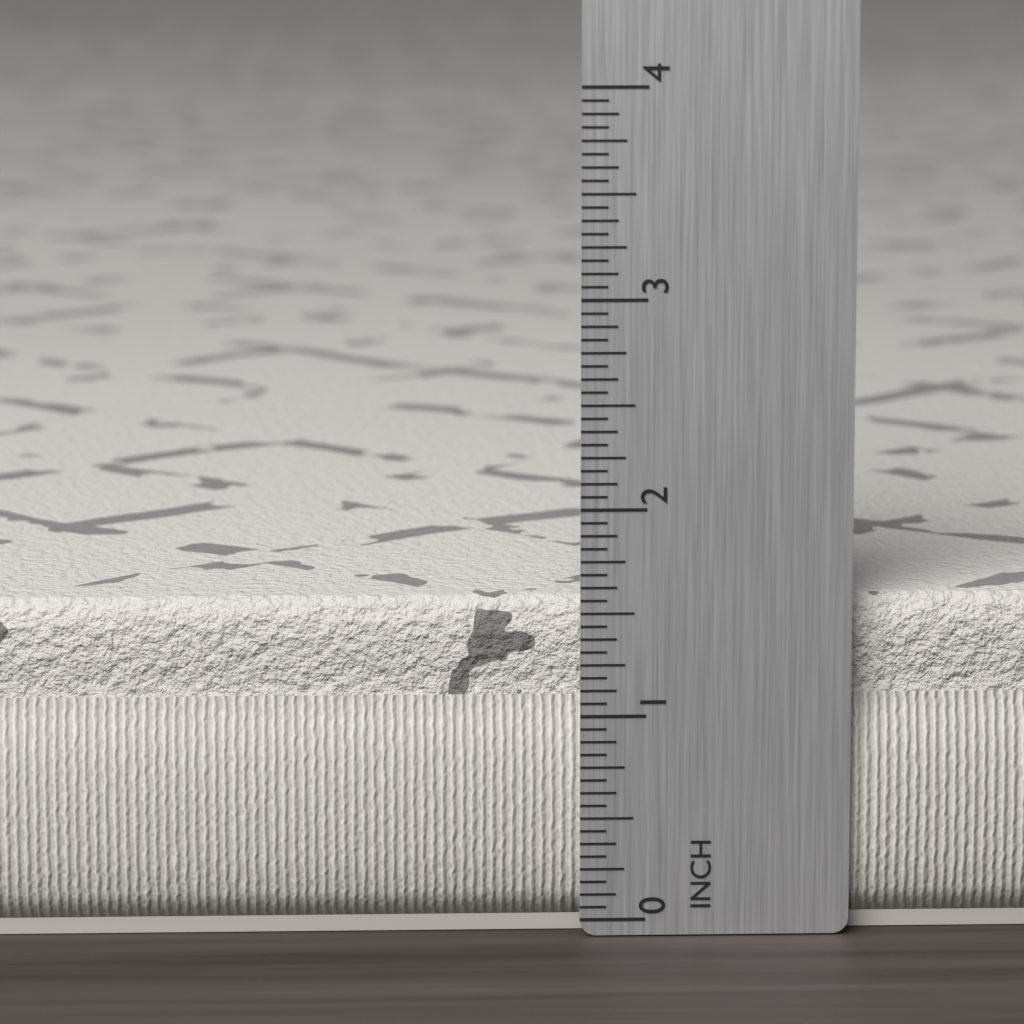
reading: 1.5625 in
